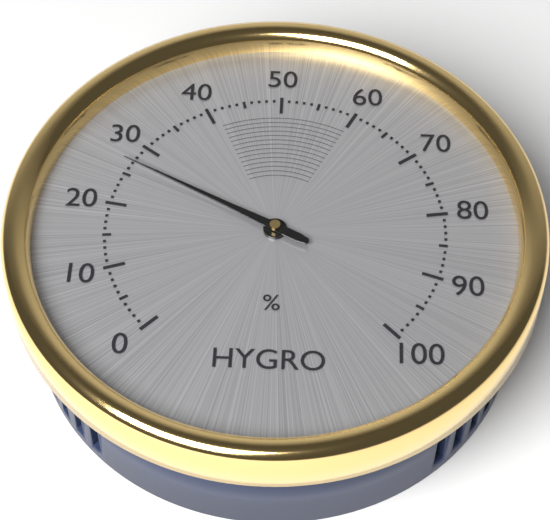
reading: 27 %
